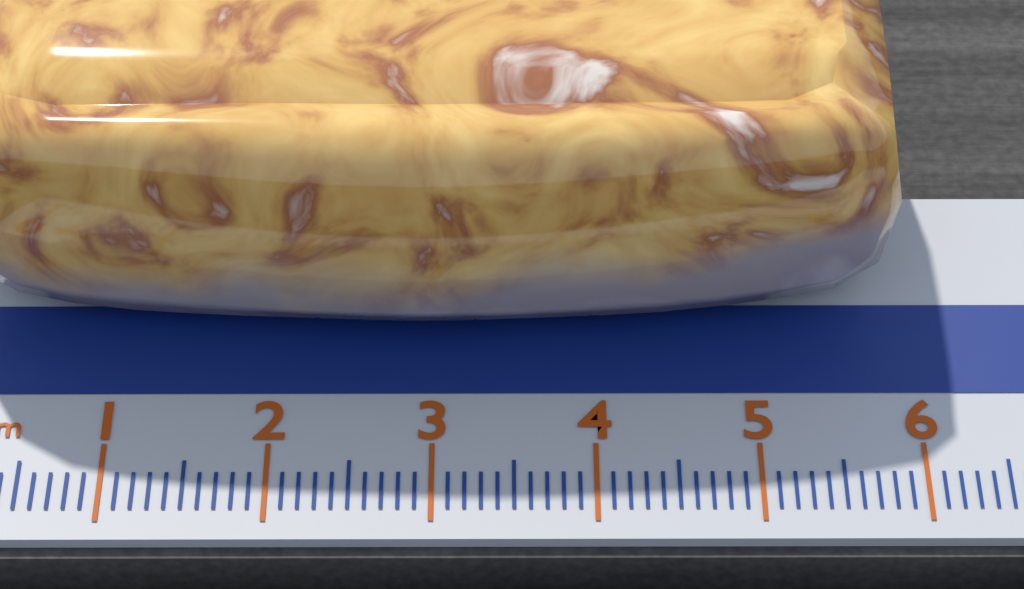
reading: 5.9 cm
